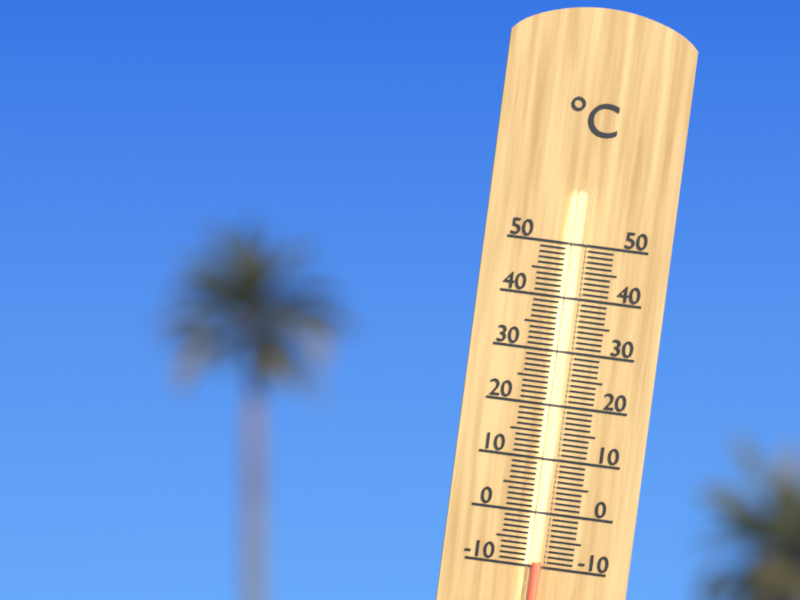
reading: -9 °C
